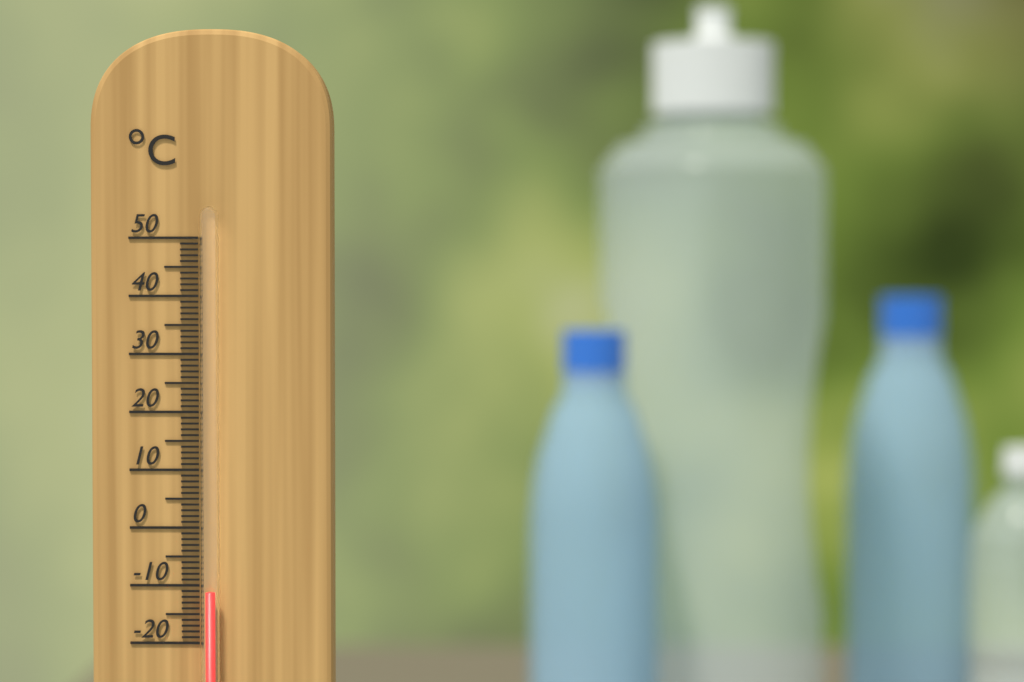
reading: -11 °C
